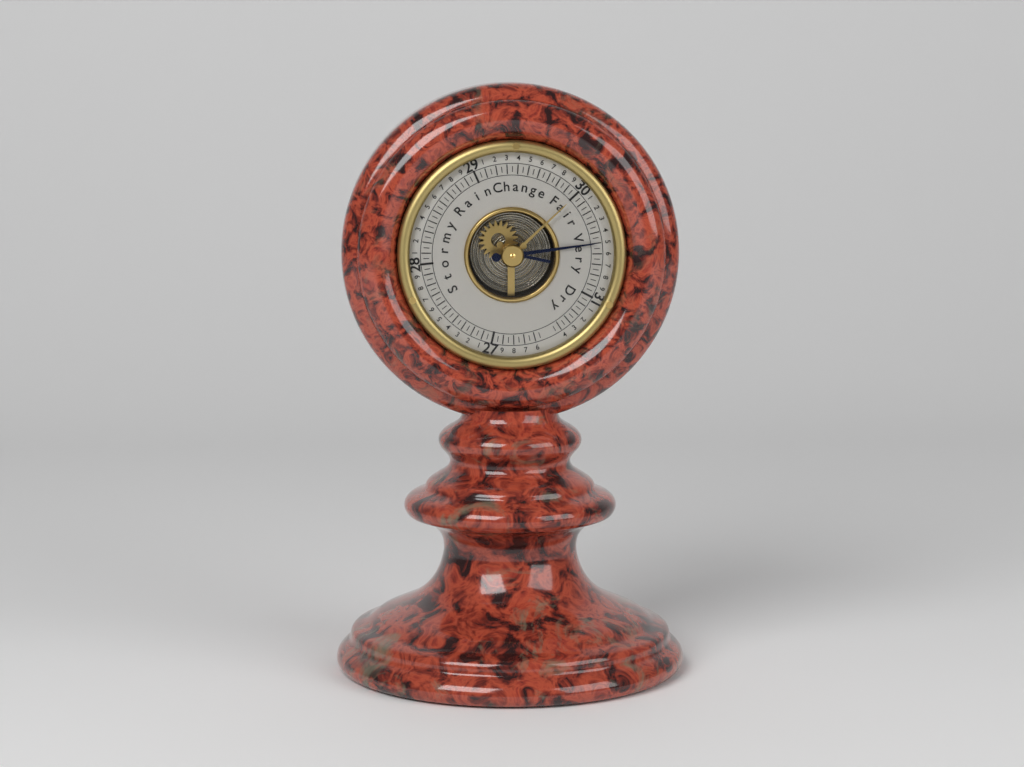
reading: 30.50 (no unit)
